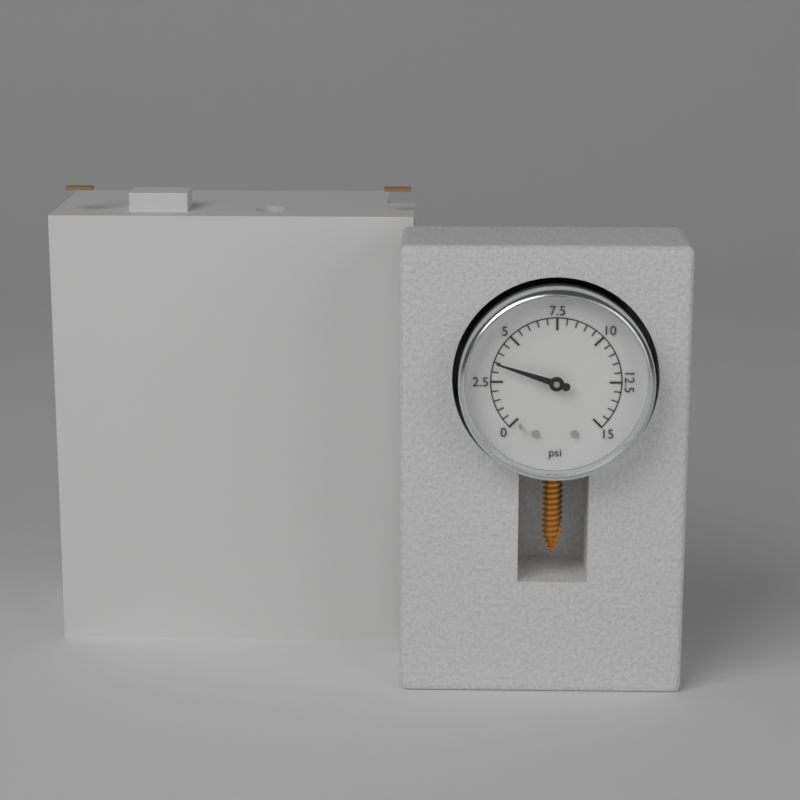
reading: 3.5 psi
